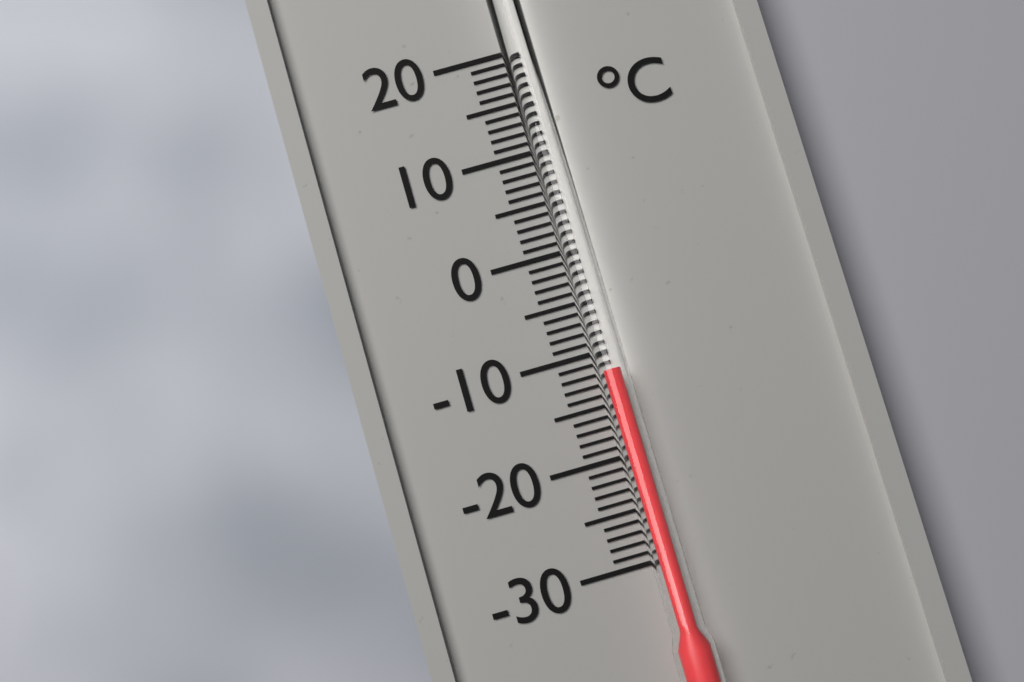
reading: -12 °C
